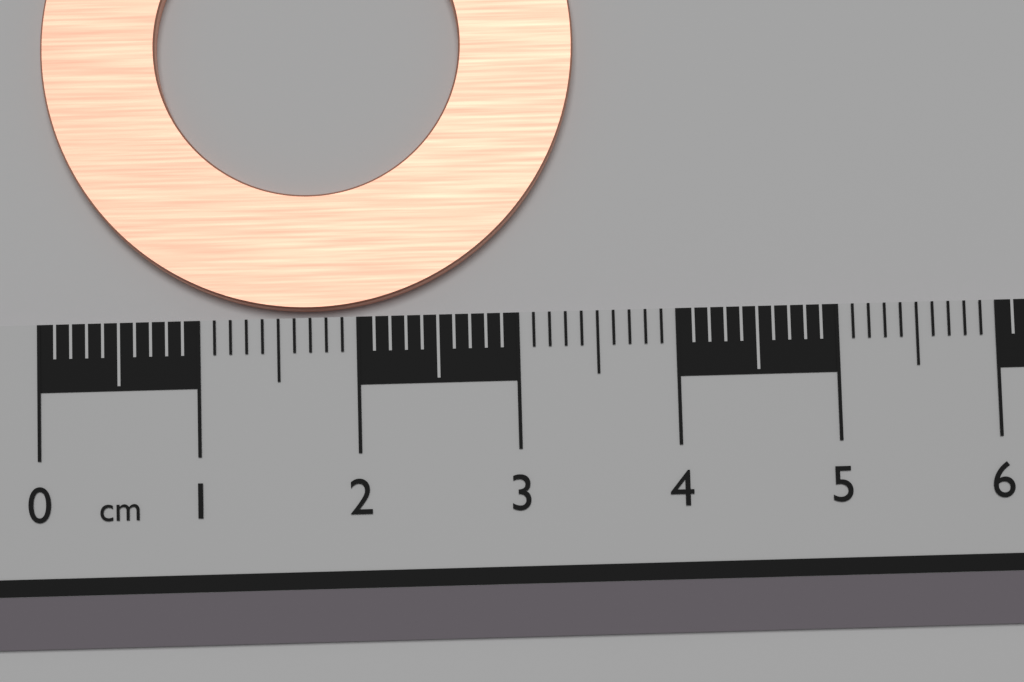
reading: 3.4 cm
